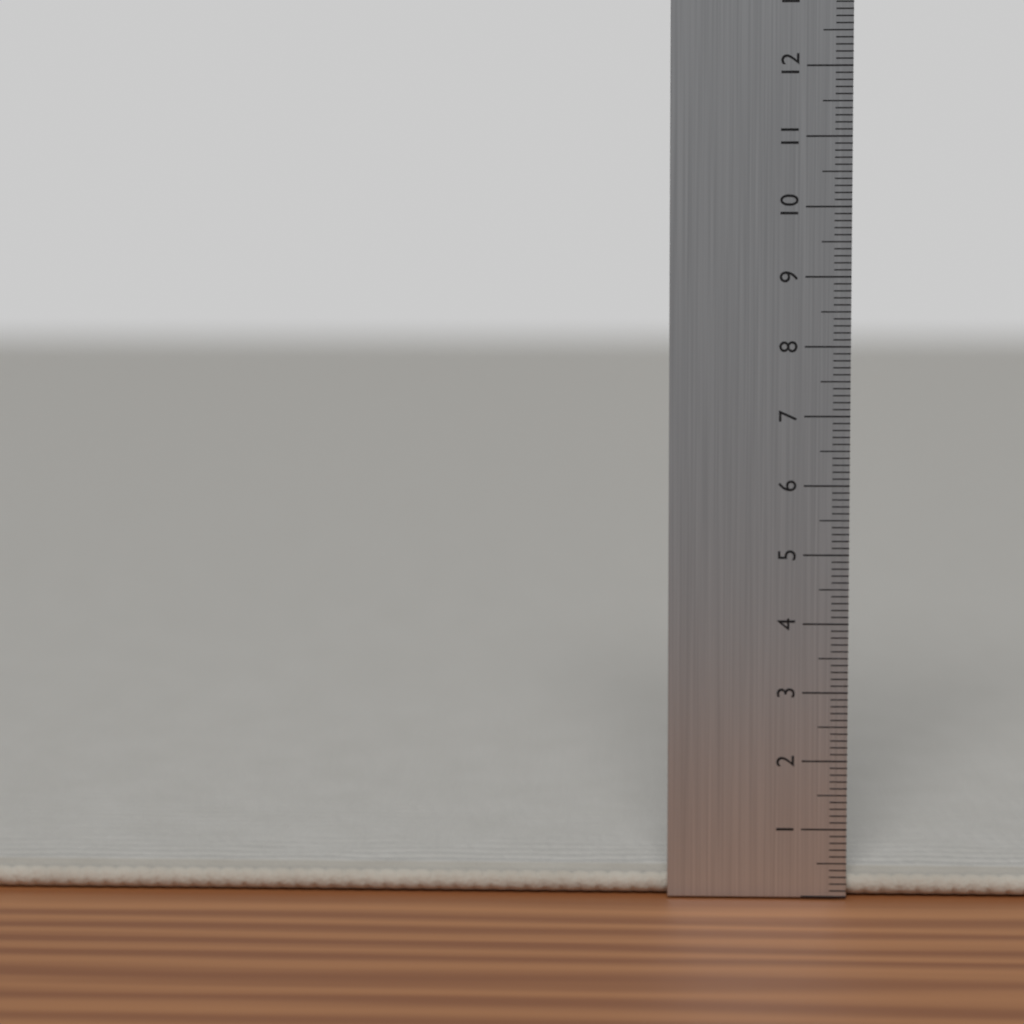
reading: 0.3 cm
